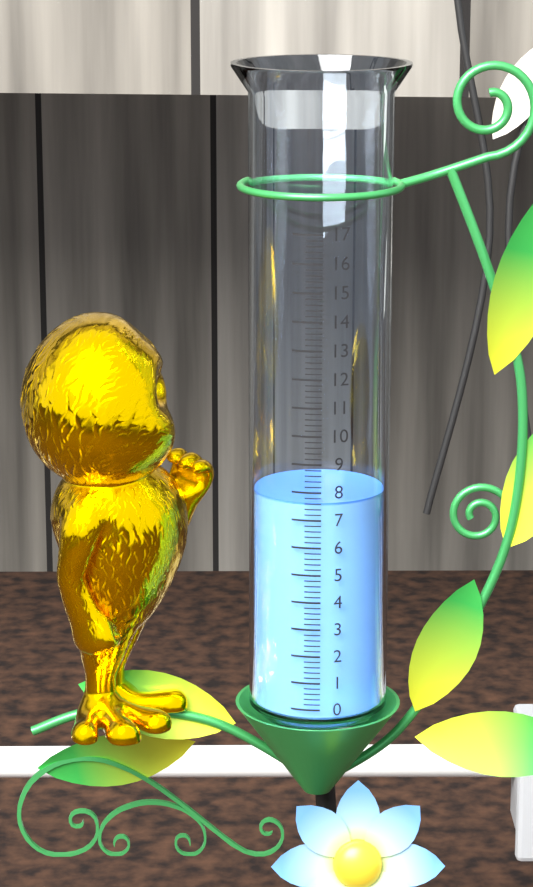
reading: 7.6 (no unit)
